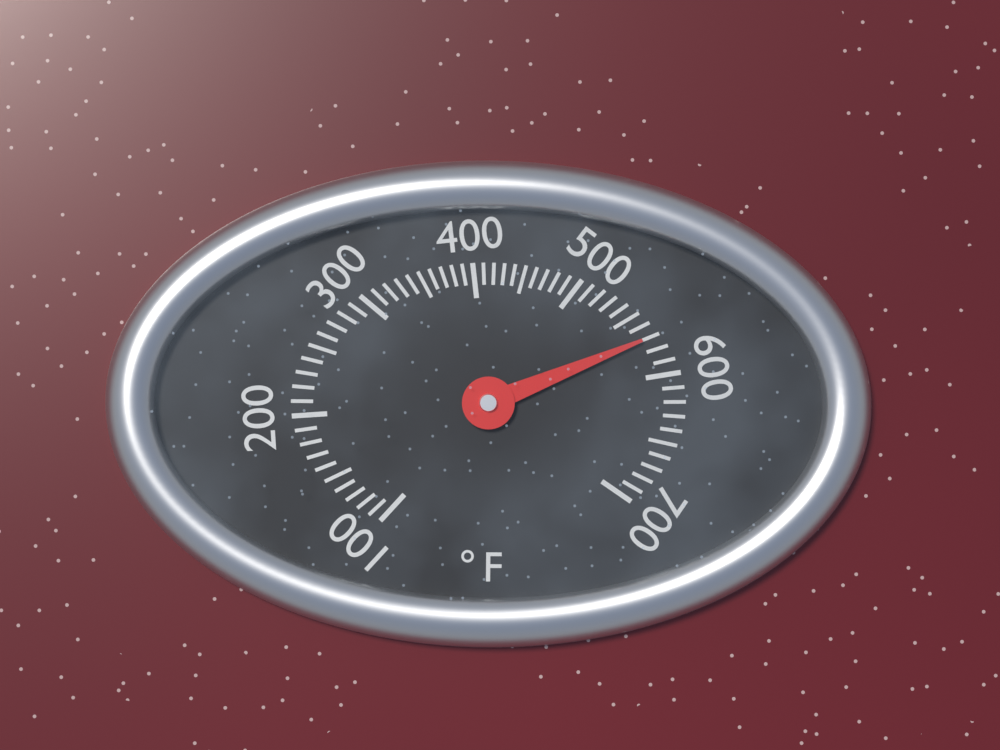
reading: 570 °F
